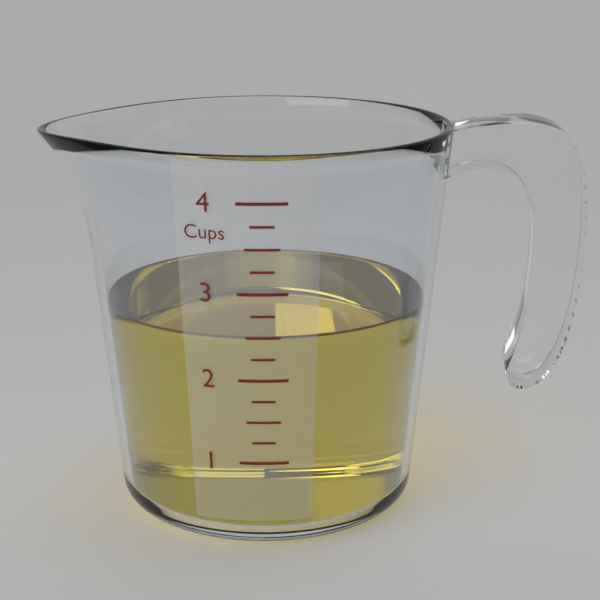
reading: 2.50 cups
